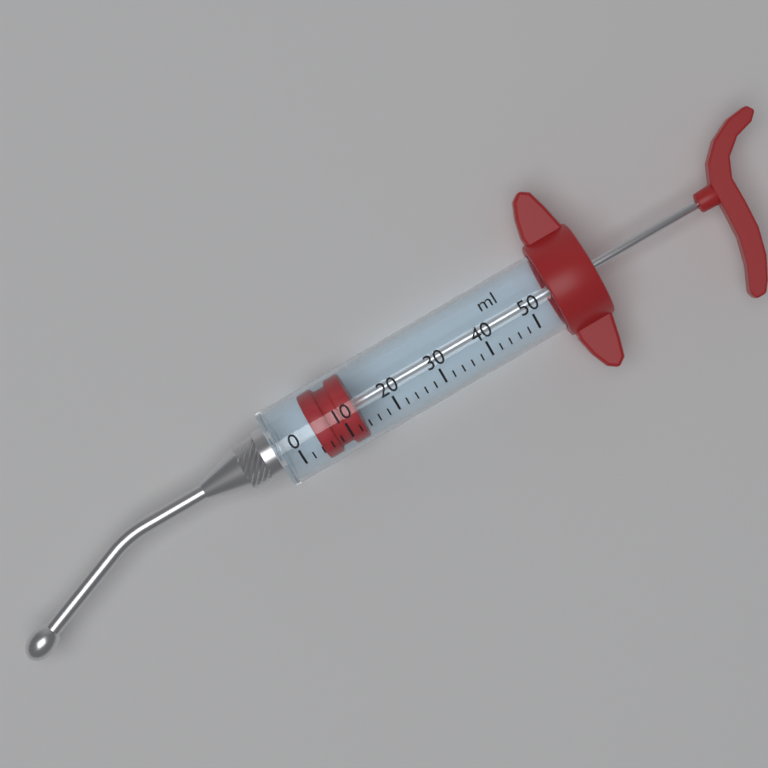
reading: 4 ml
